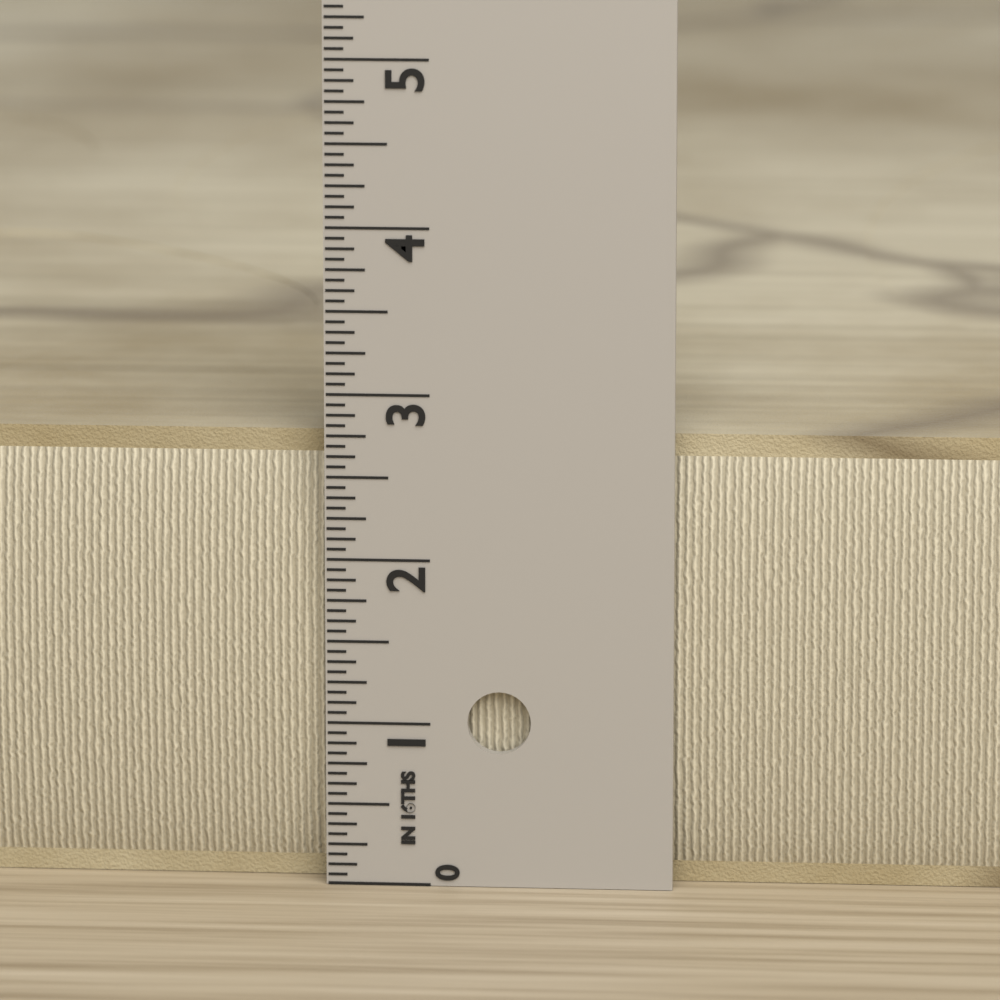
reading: 2.7500 in
